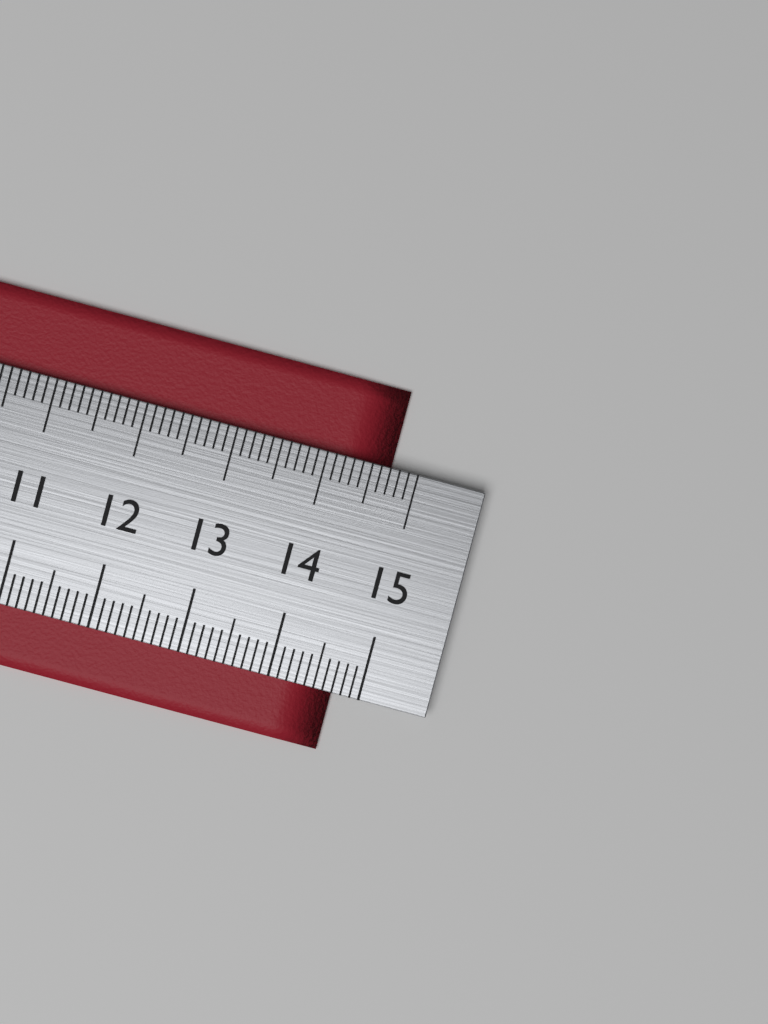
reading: 14.7 cm
